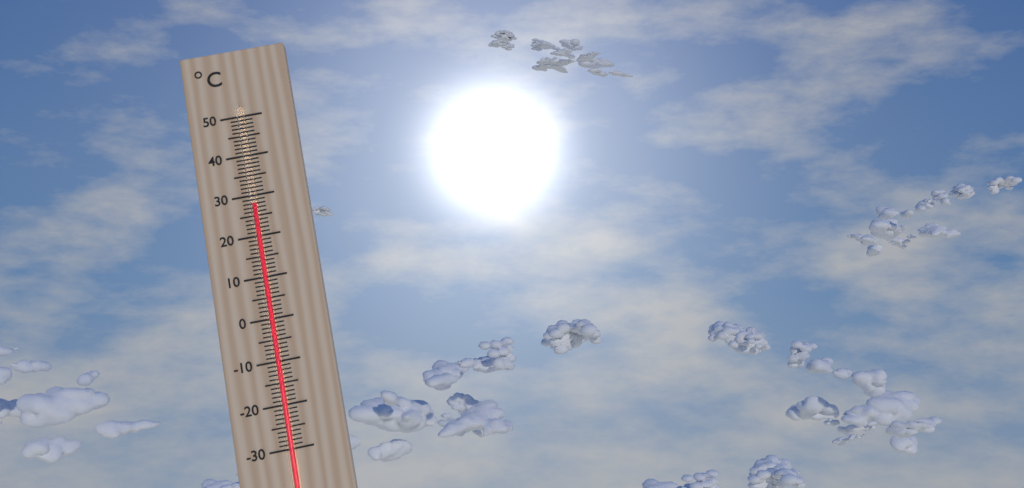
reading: 28 °C
